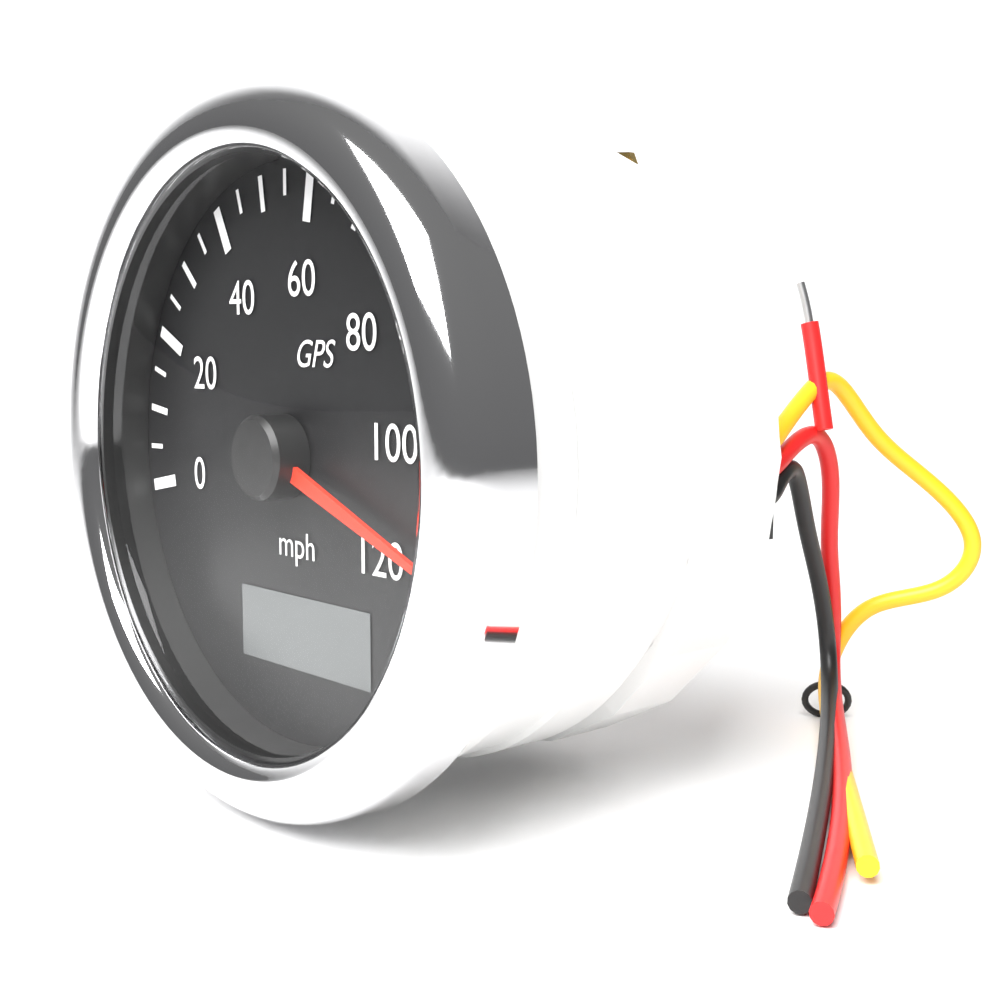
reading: 115 mph
